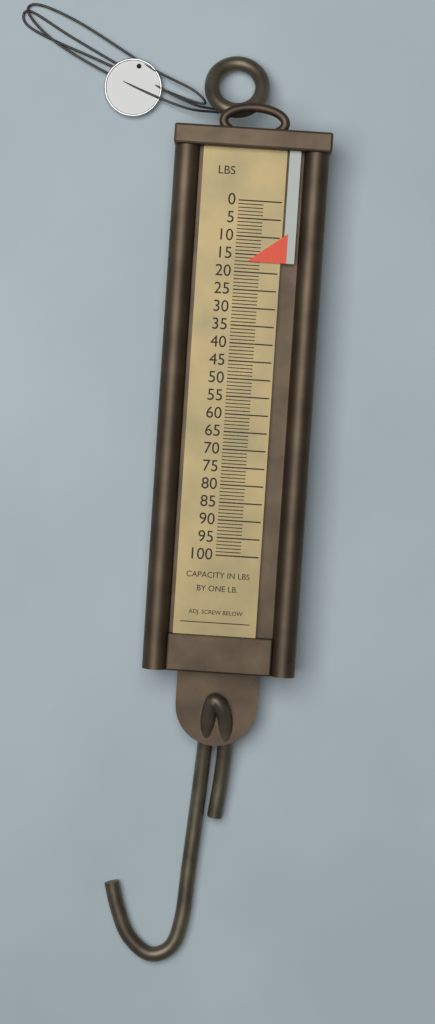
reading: 17 lb
